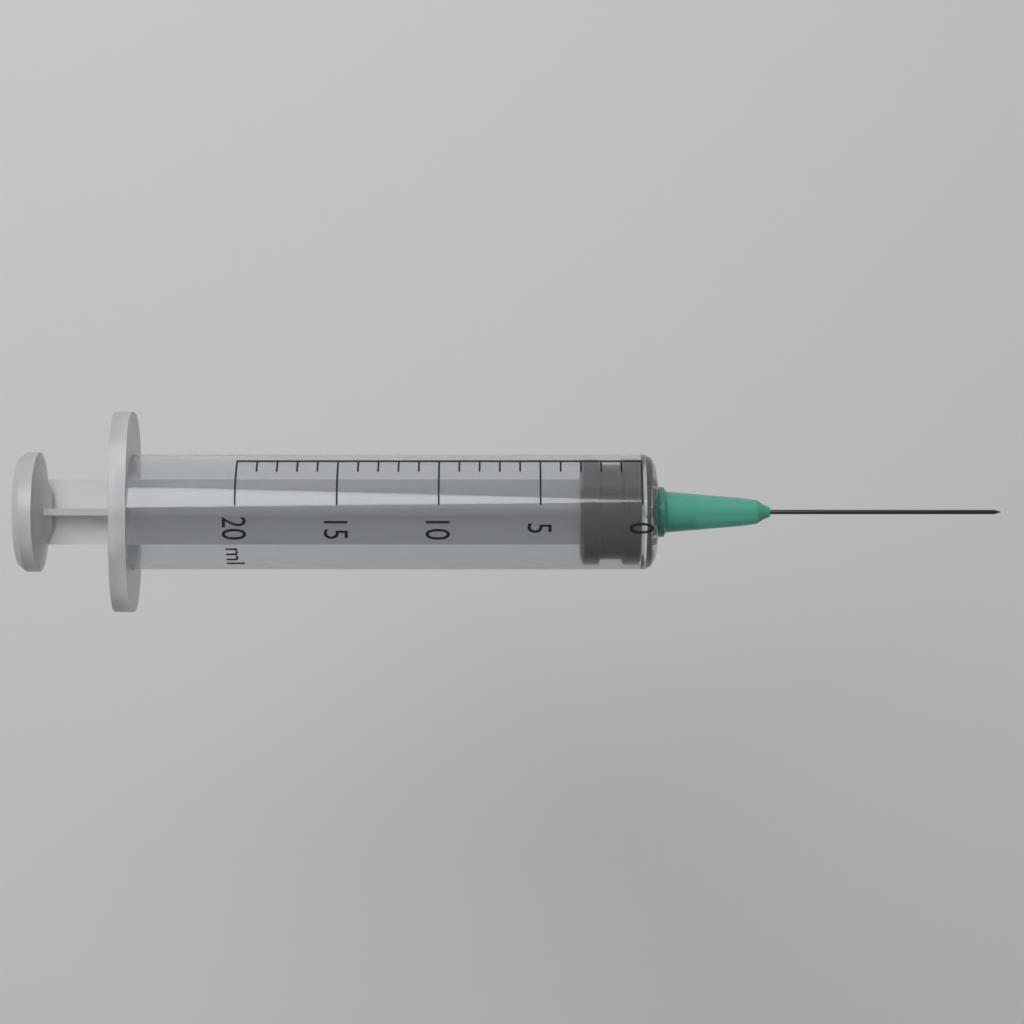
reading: 0 ml
